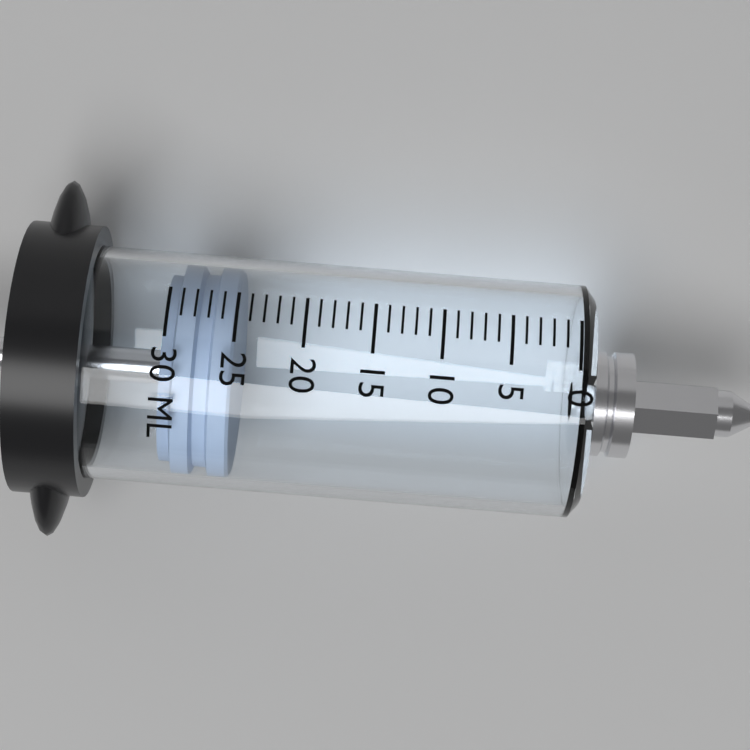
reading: 25 ml
